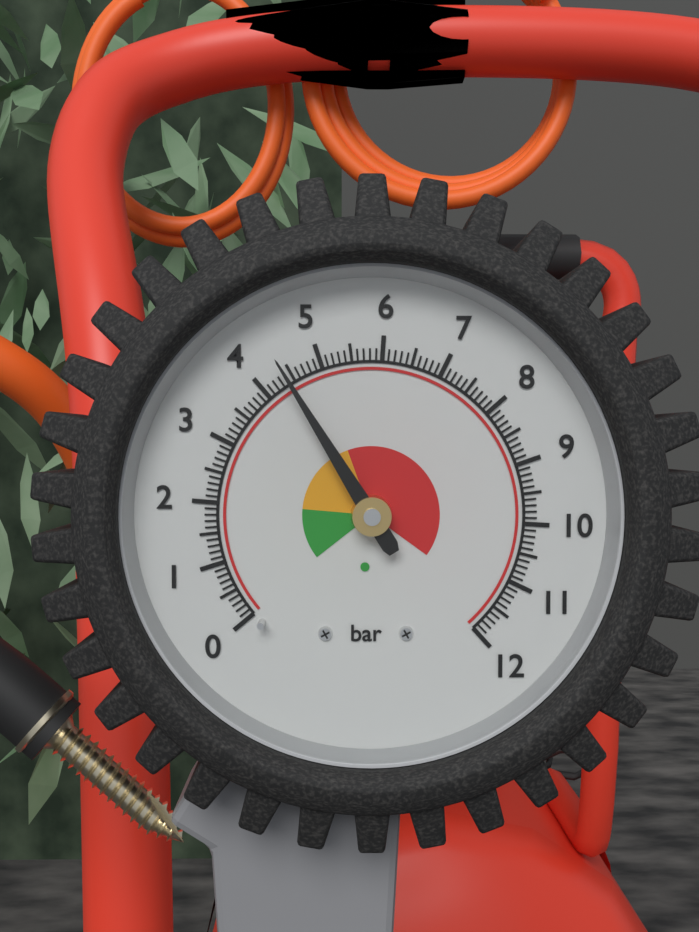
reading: 4.4 bar
